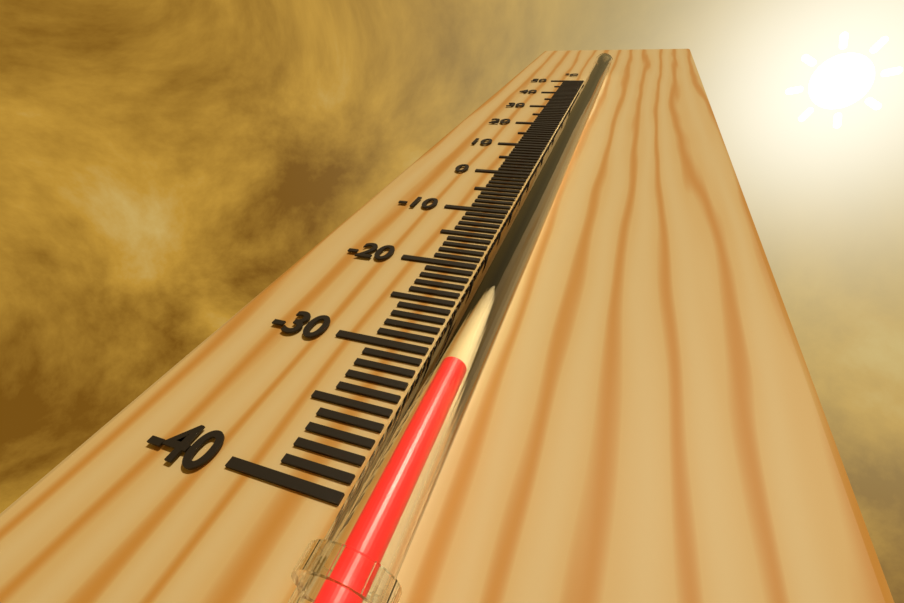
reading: -33 °C
